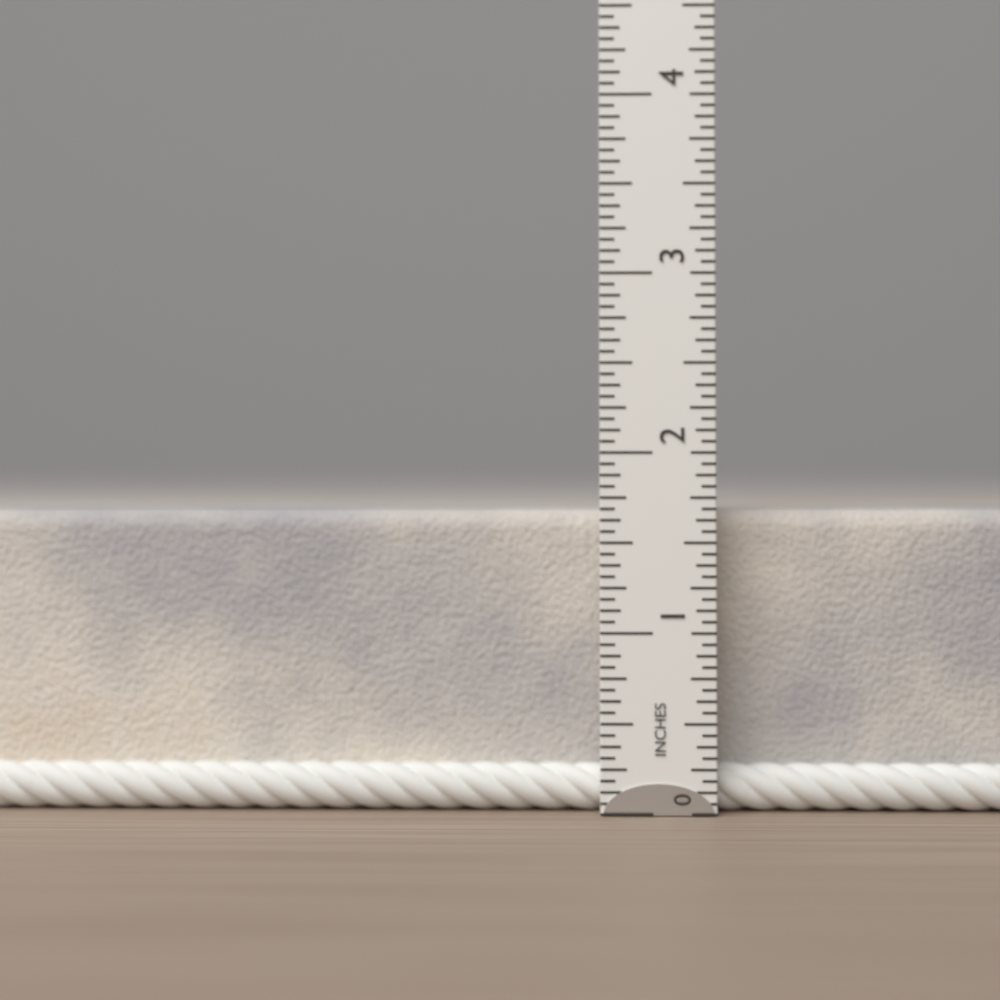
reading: 1.6875 in
